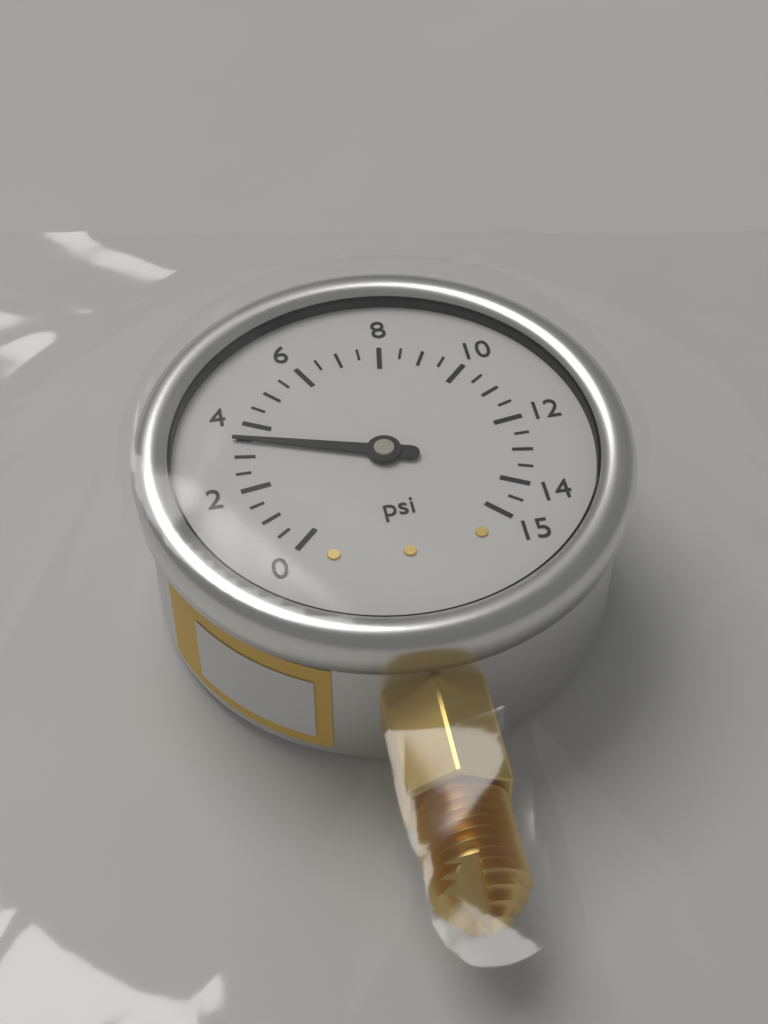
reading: 3.5 psi
